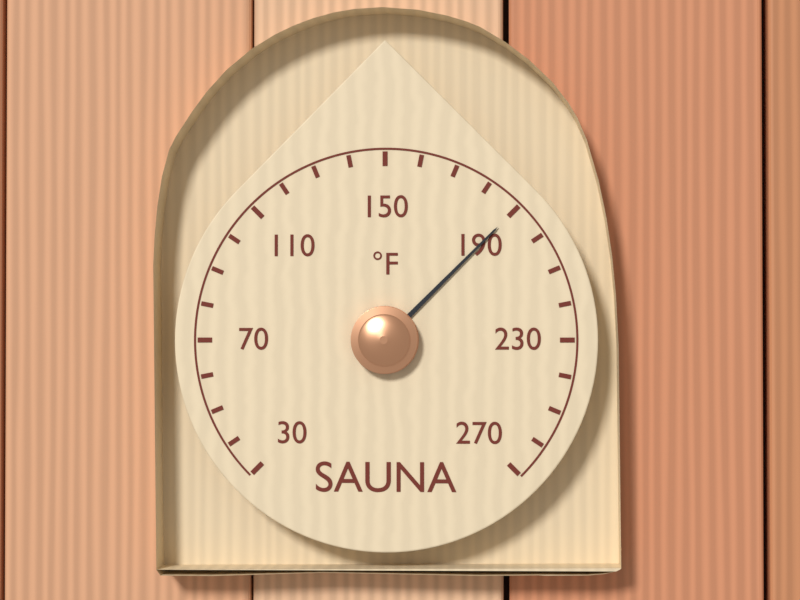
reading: 190 °F
